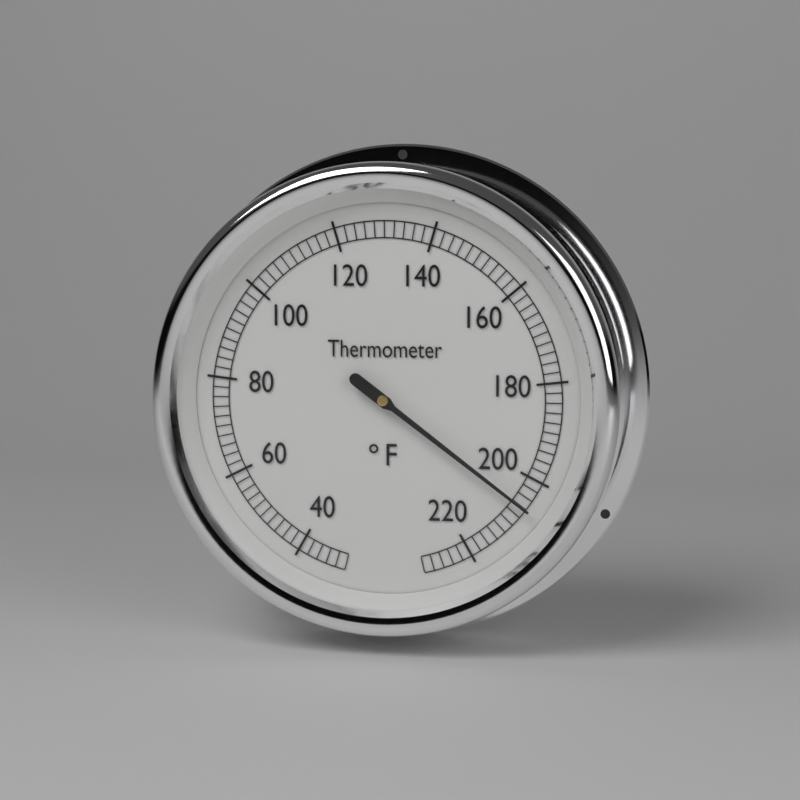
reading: 206 °F
